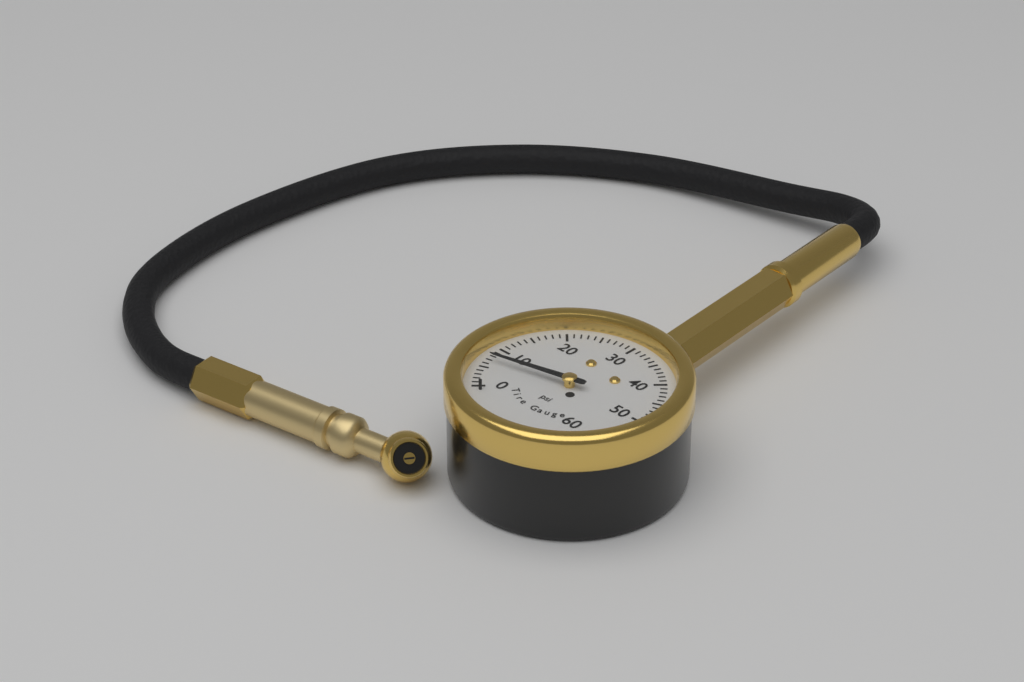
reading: 7 psi
